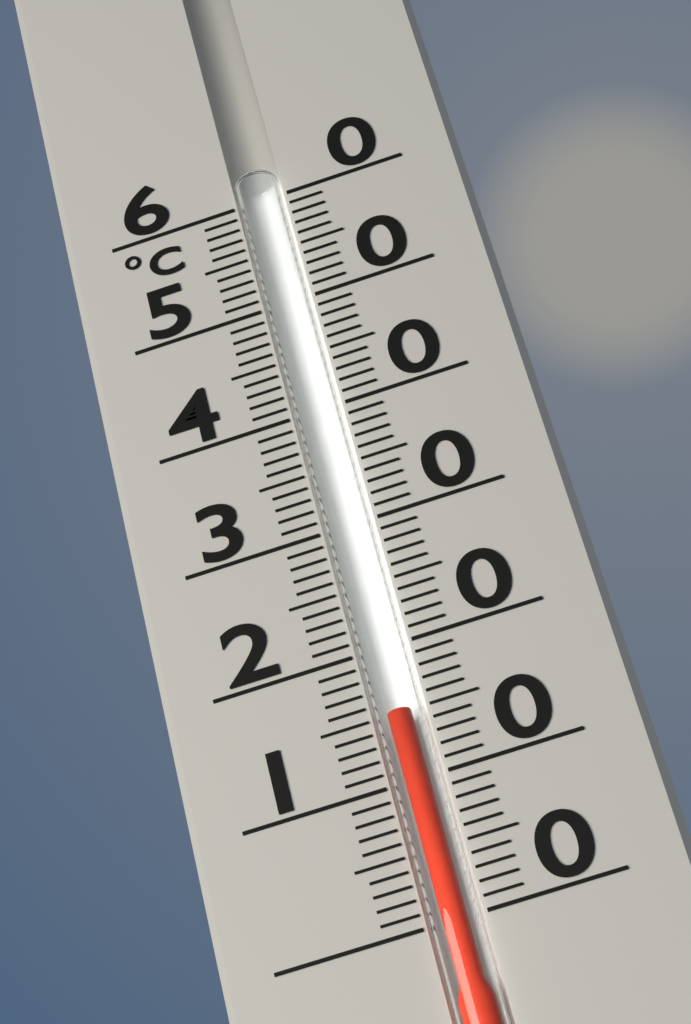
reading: 15 °C
